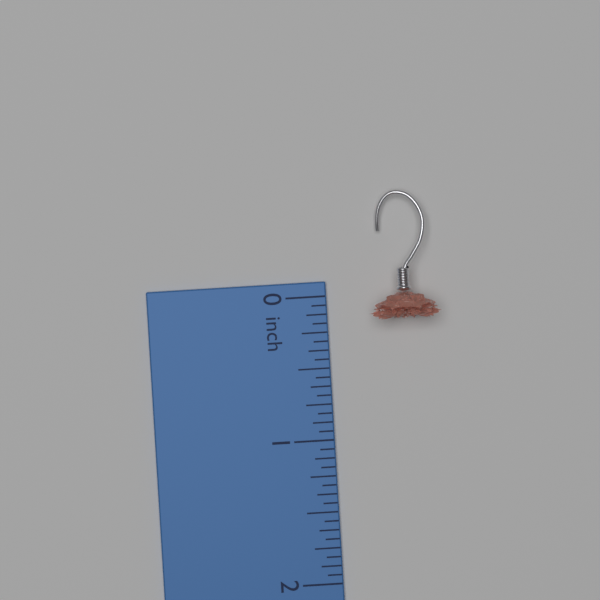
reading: 0.1875 inch
